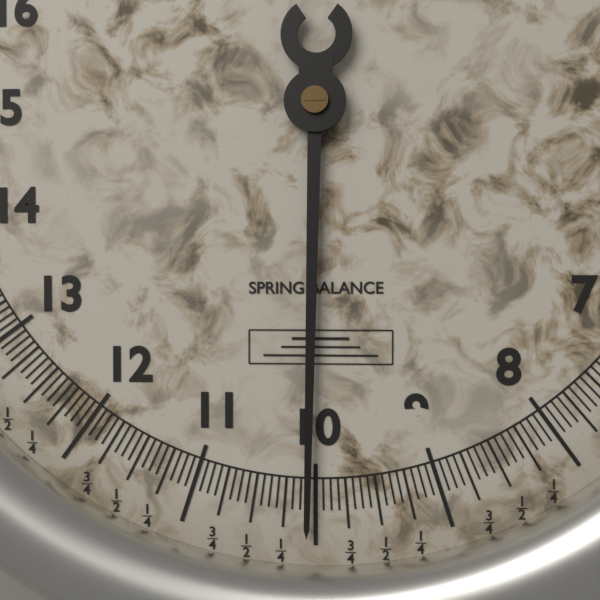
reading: 10.0625 (no unit)
